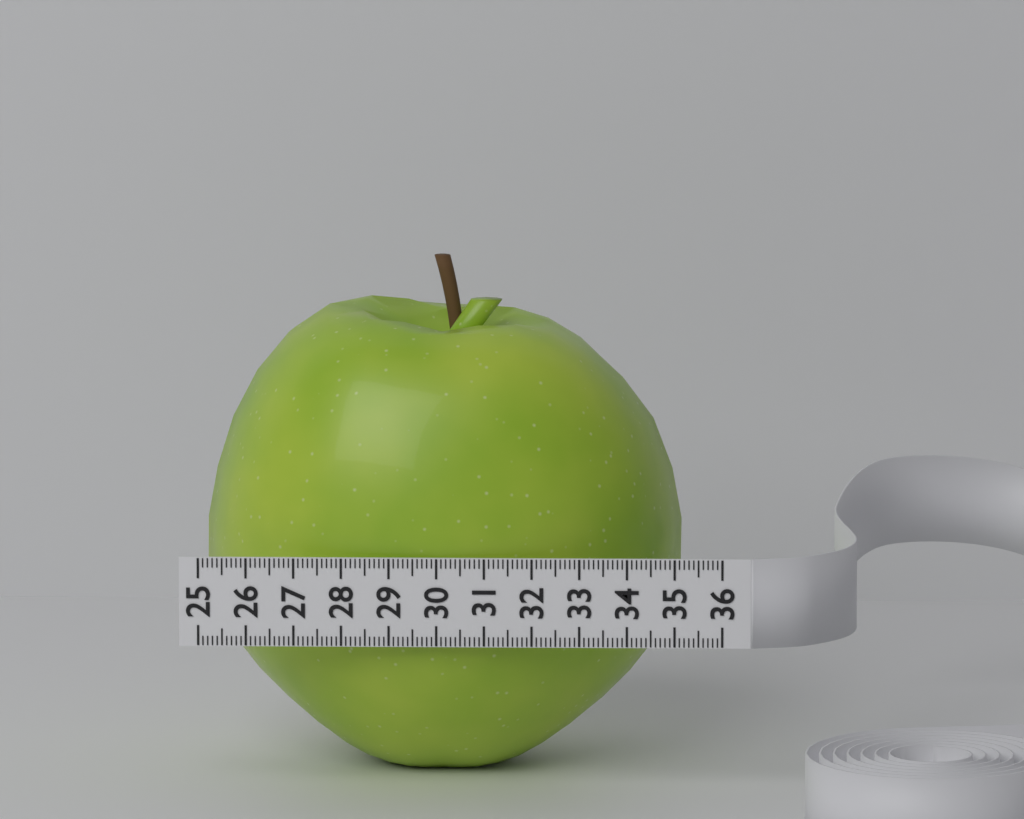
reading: 35.1 (no unit)
